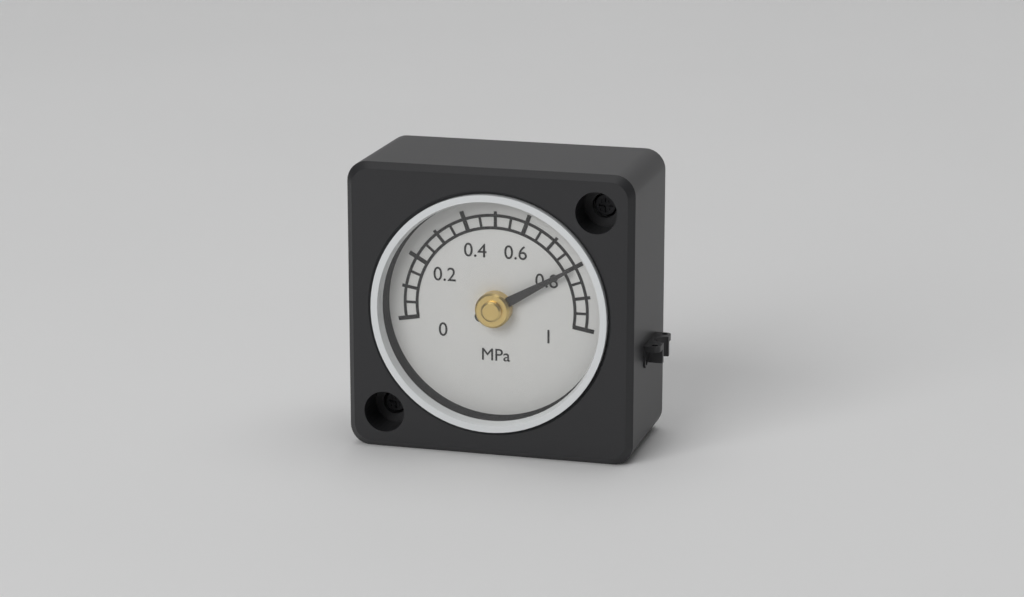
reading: 0.80 MPa
